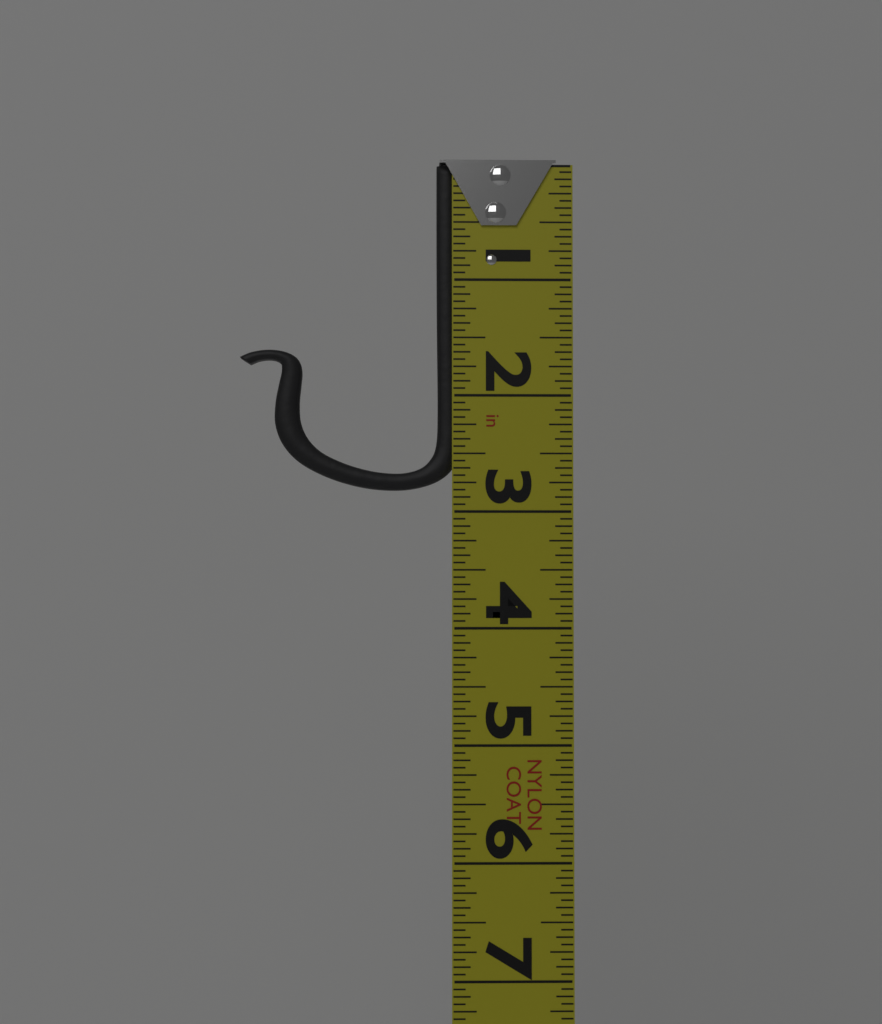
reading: 2.8125 in
